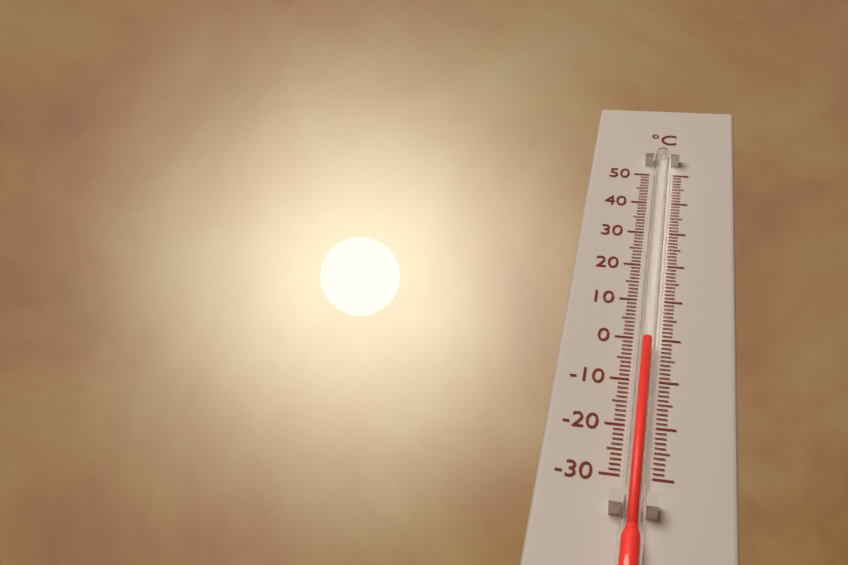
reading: -2 °C
